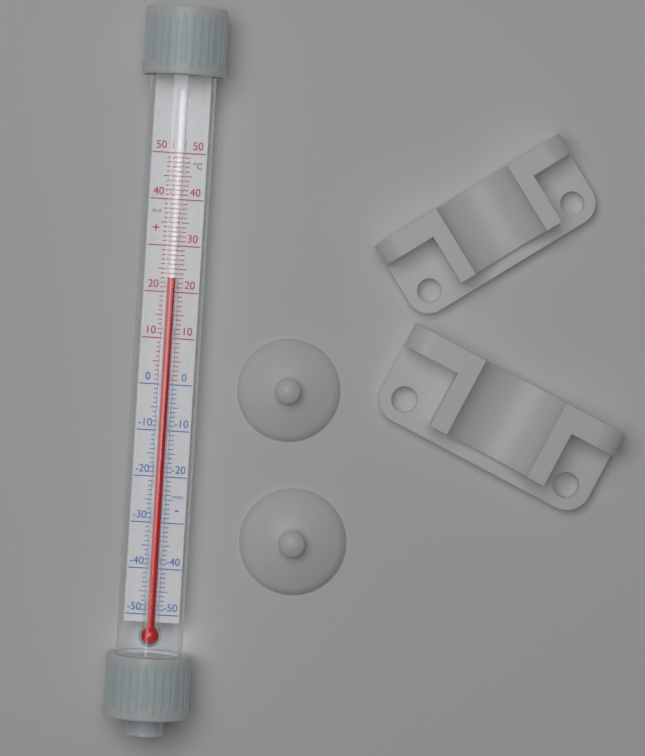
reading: 23 °C
